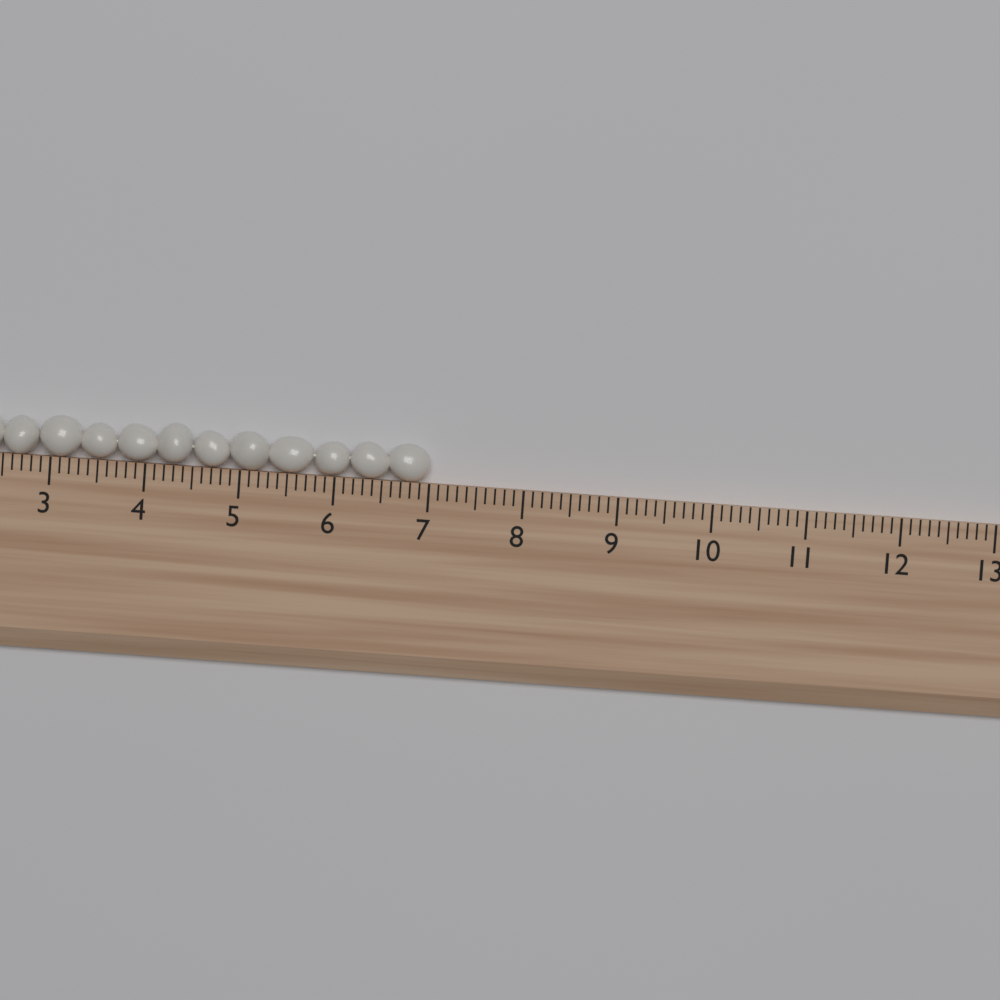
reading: 7.0 (no unit)
